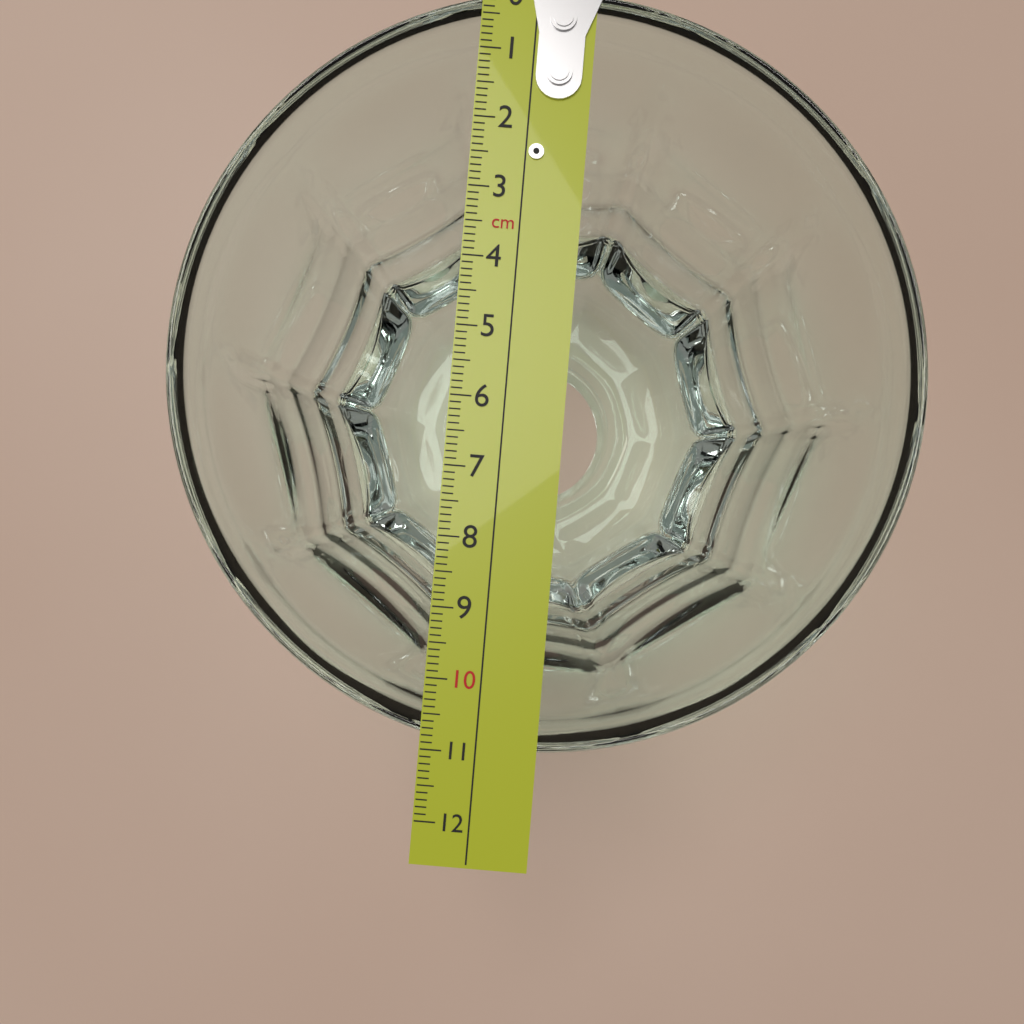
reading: 11.0 cm
